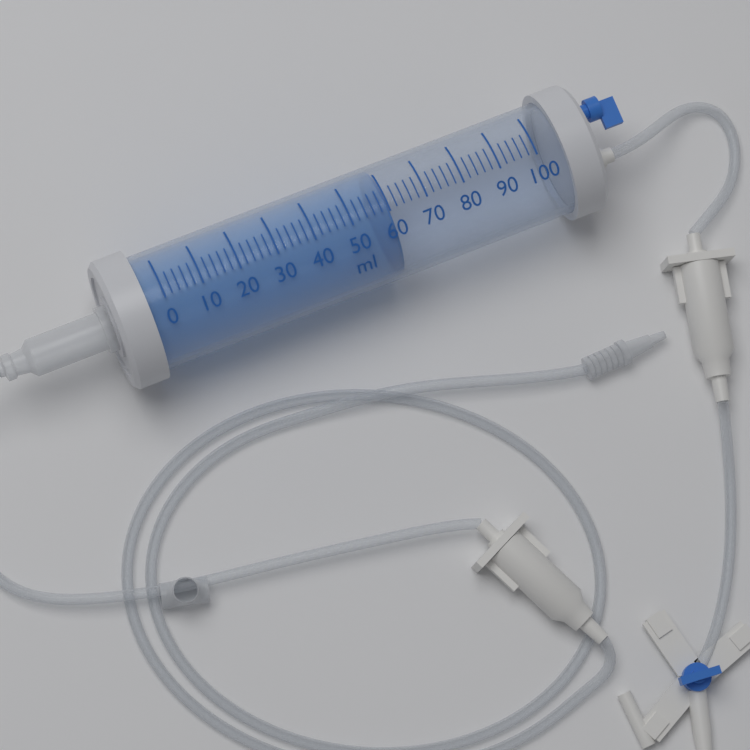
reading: 60 ml
